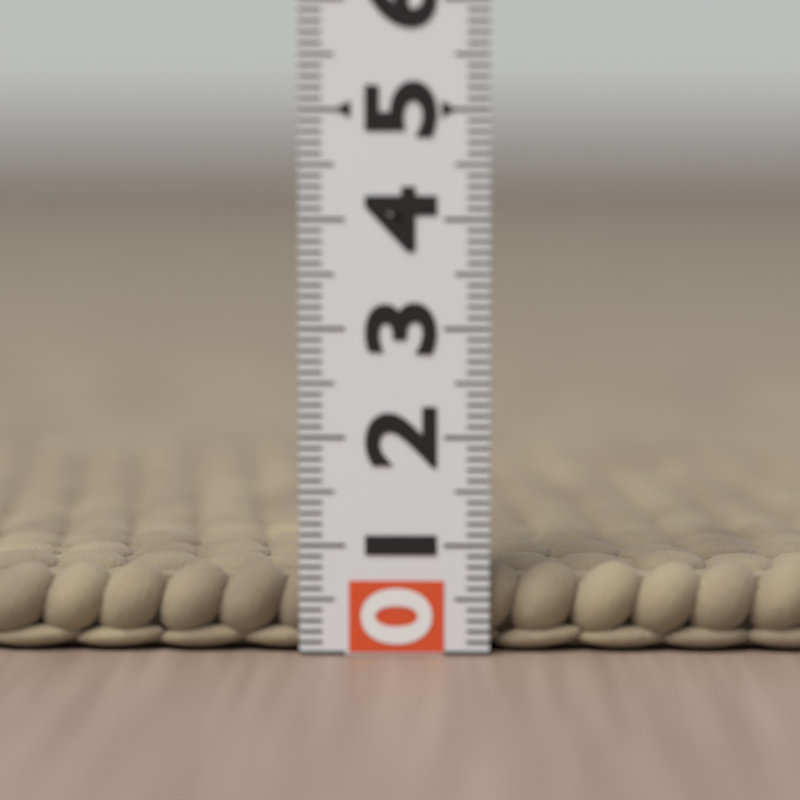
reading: 0.8 (no unit)
